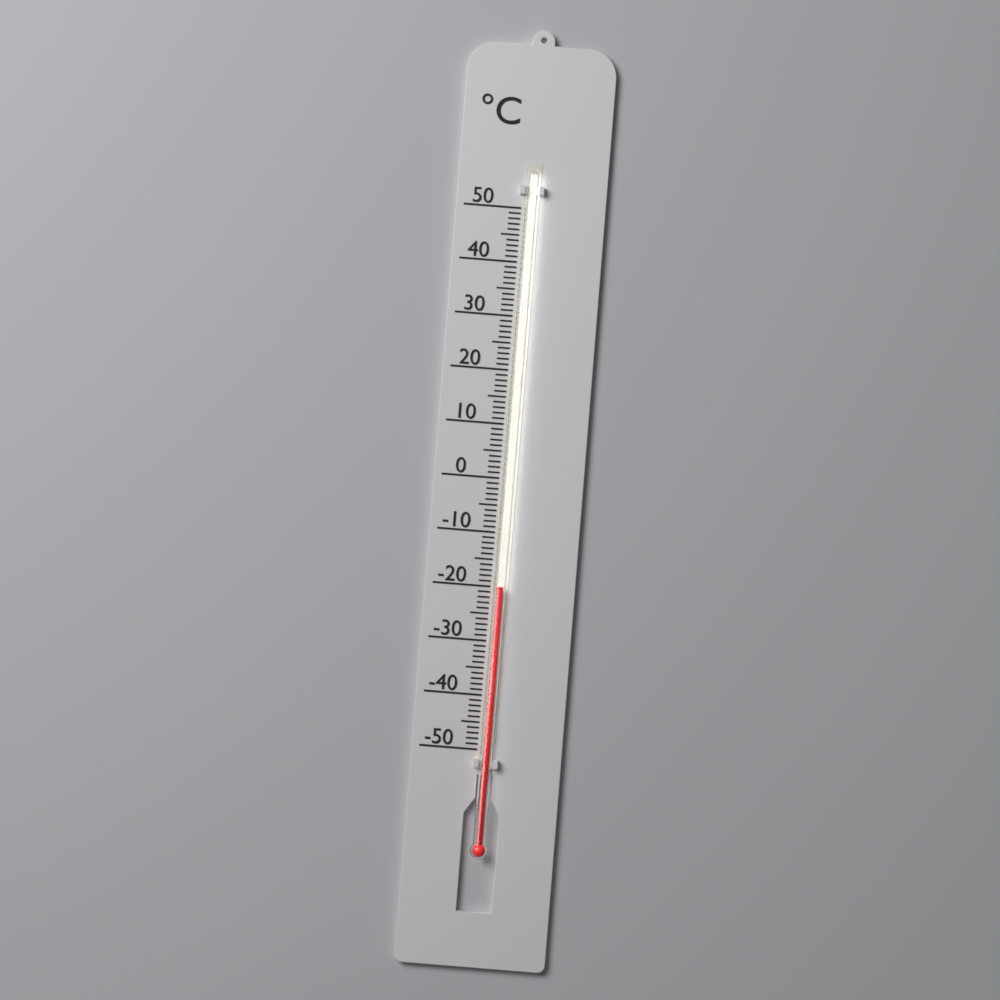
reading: -20 °C
